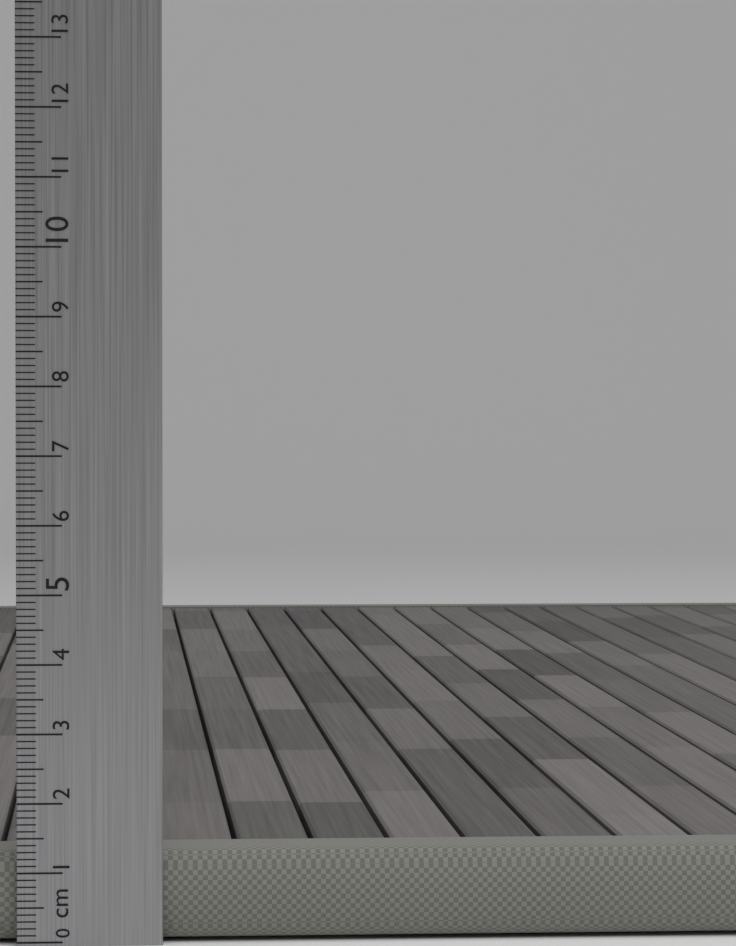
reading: 1.3 cm
